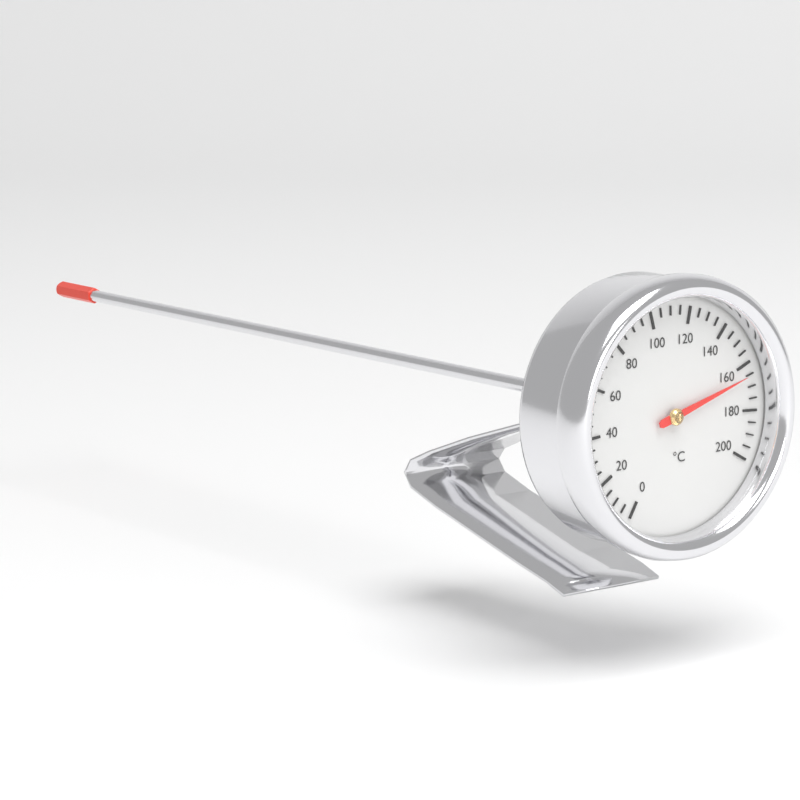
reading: 165 °C
